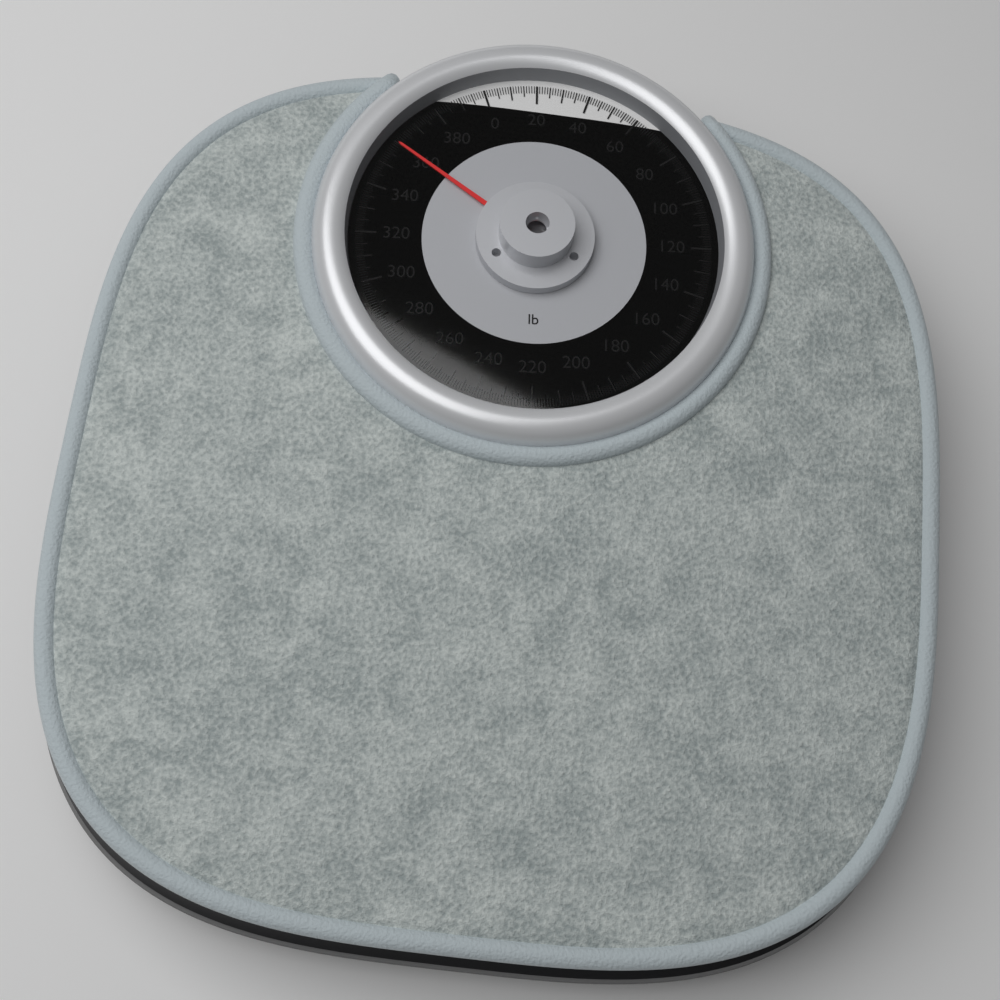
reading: 360 lb
